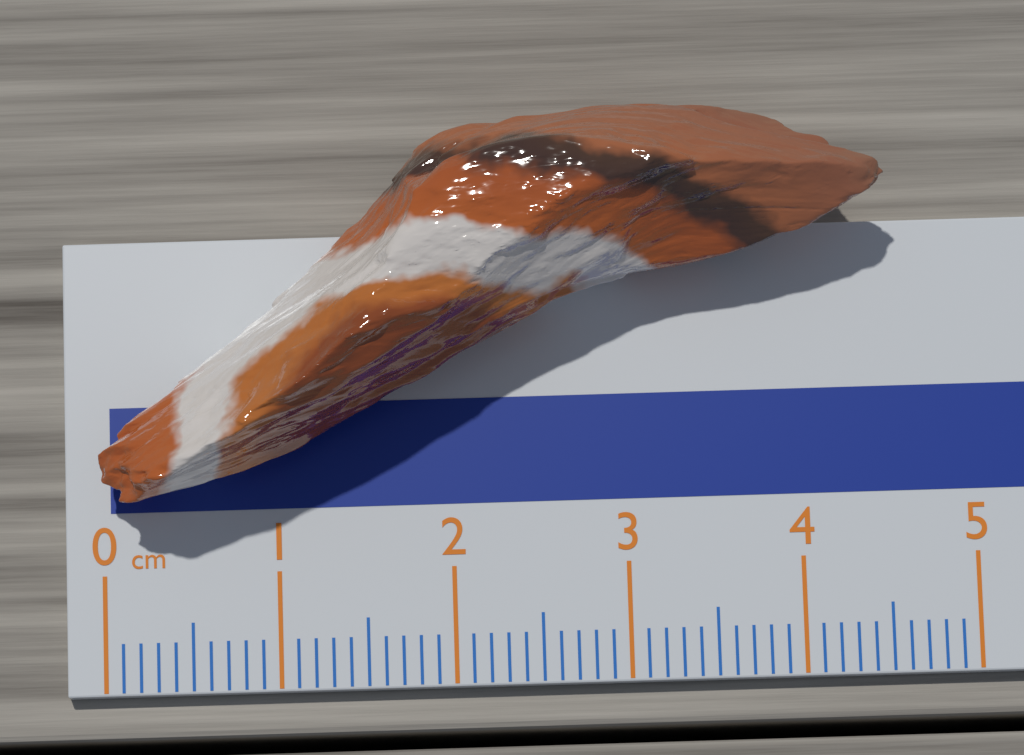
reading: 4.5 cm
